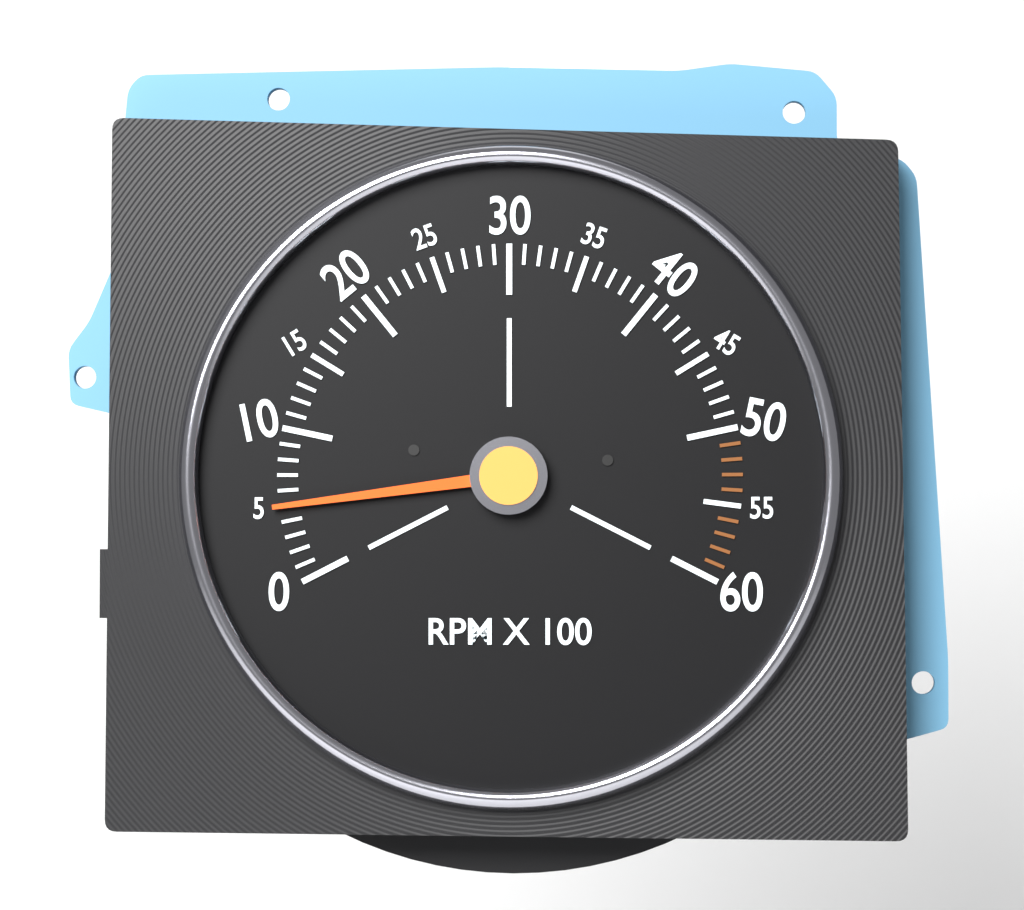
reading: 500 RPM
